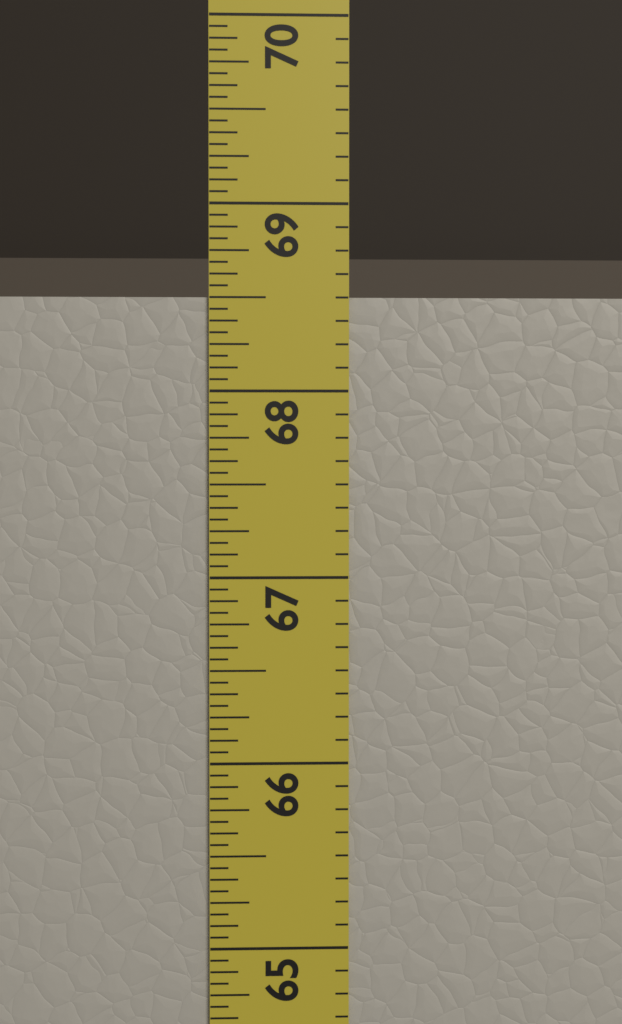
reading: 68.5000 in
